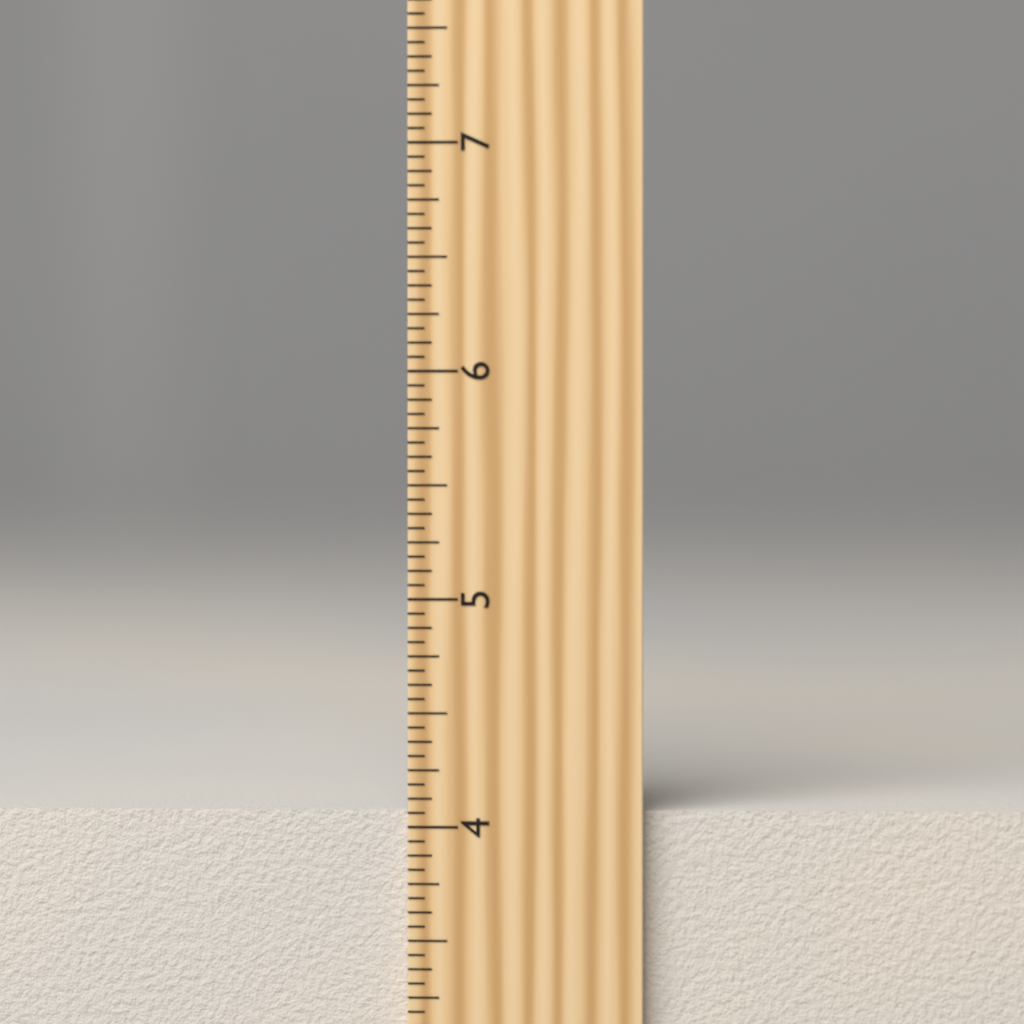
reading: 4.0625 inch
